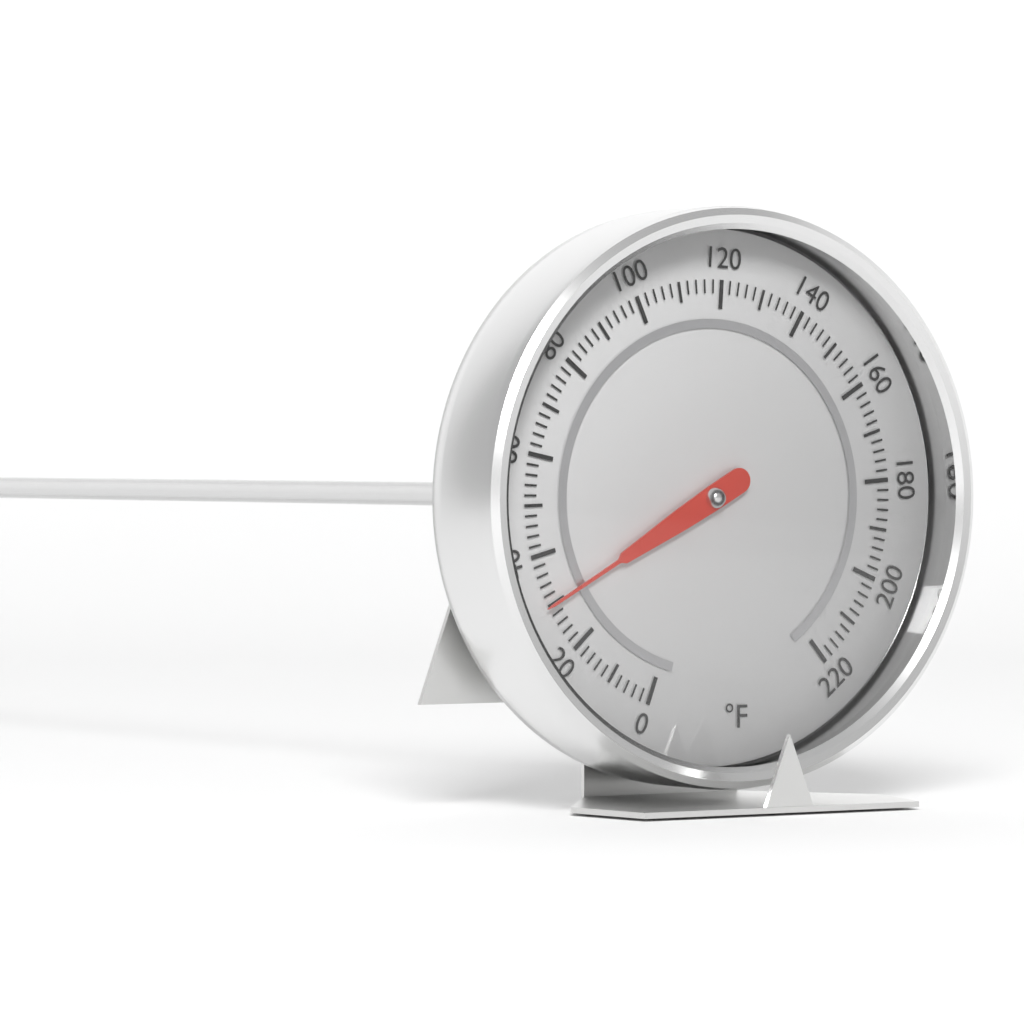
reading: 30 °F
